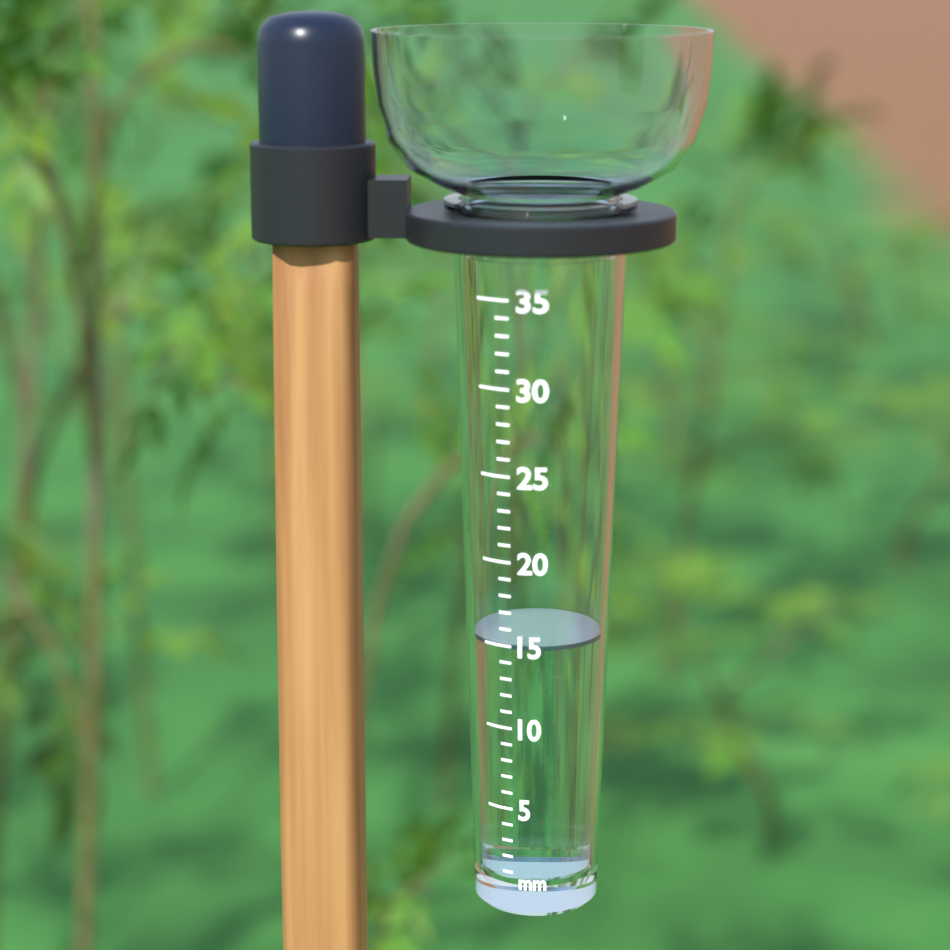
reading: 15 mm
